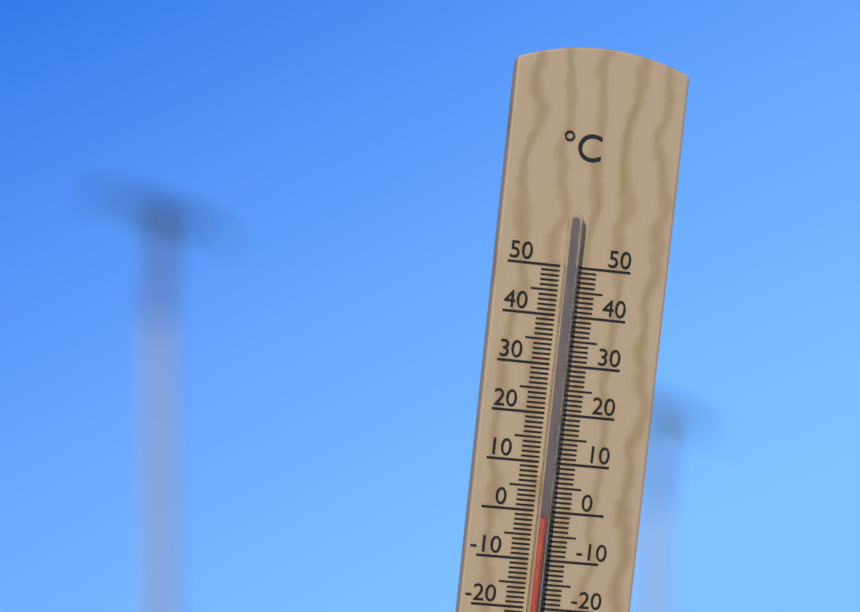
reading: -1 °C
